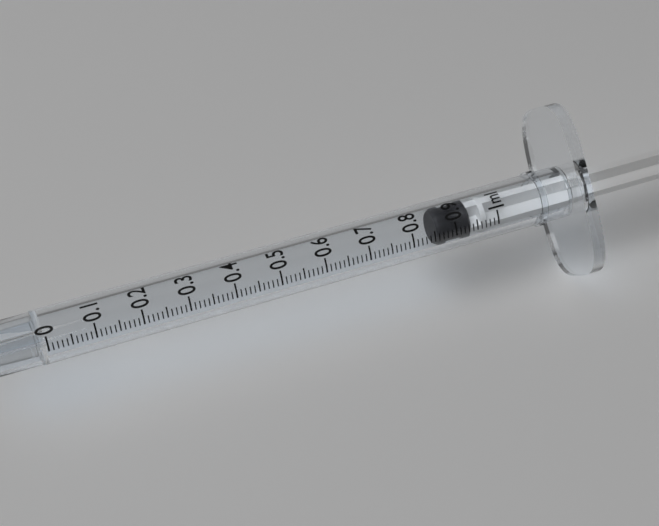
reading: 0.86 ml
